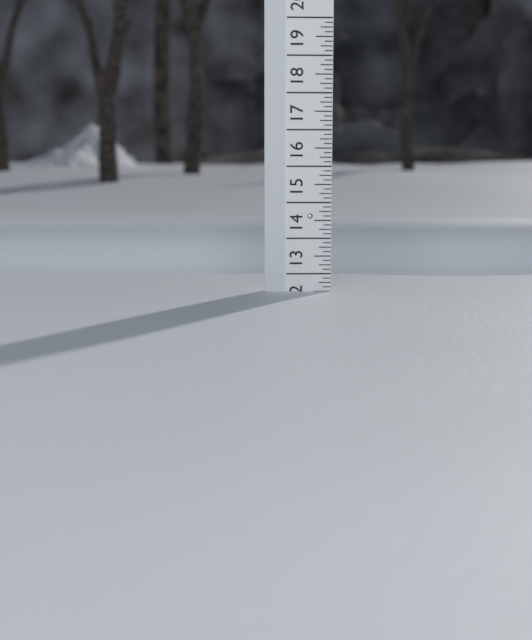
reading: 12.500 (no unit)
